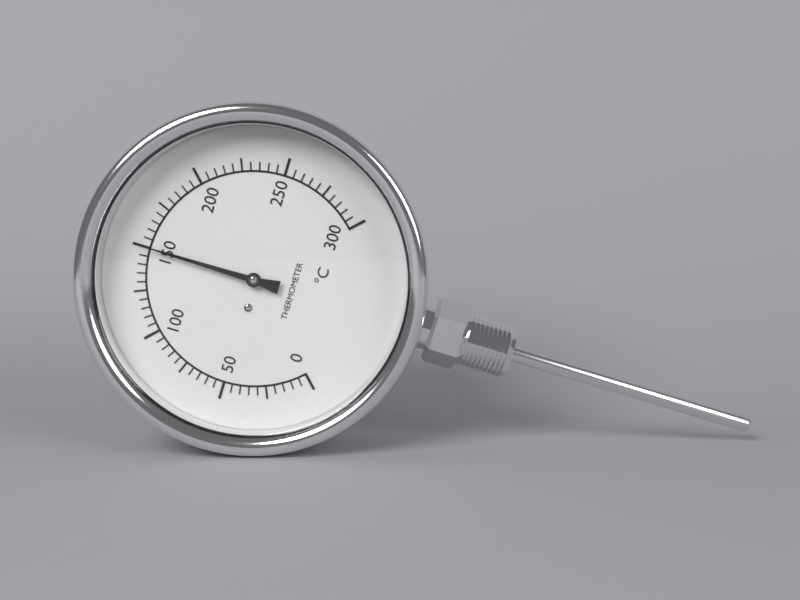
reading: 150 °C
